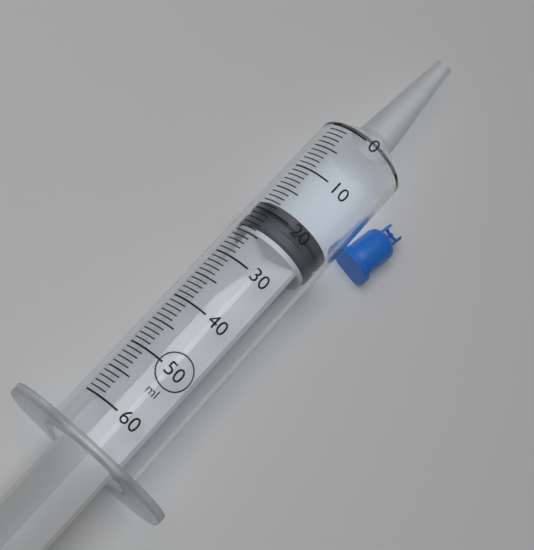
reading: 18 ml
